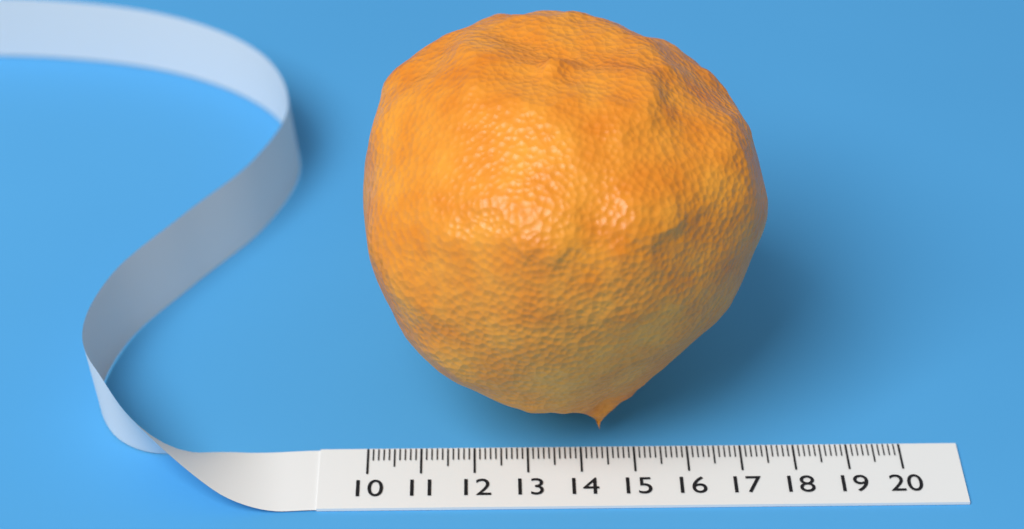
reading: 17.4 (no unit)
